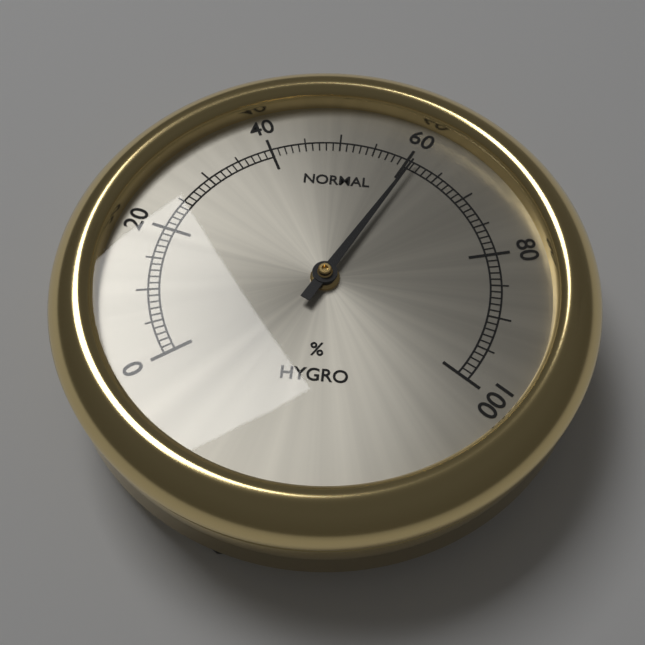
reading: 61 %
